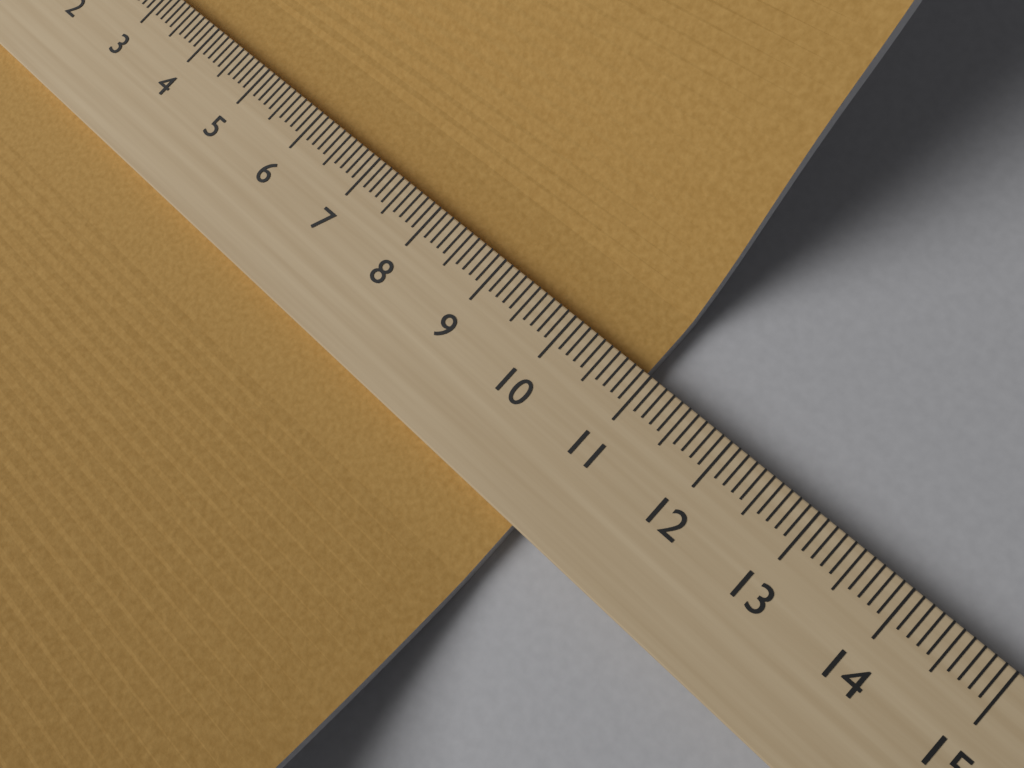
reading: 10.9 (no unit)
